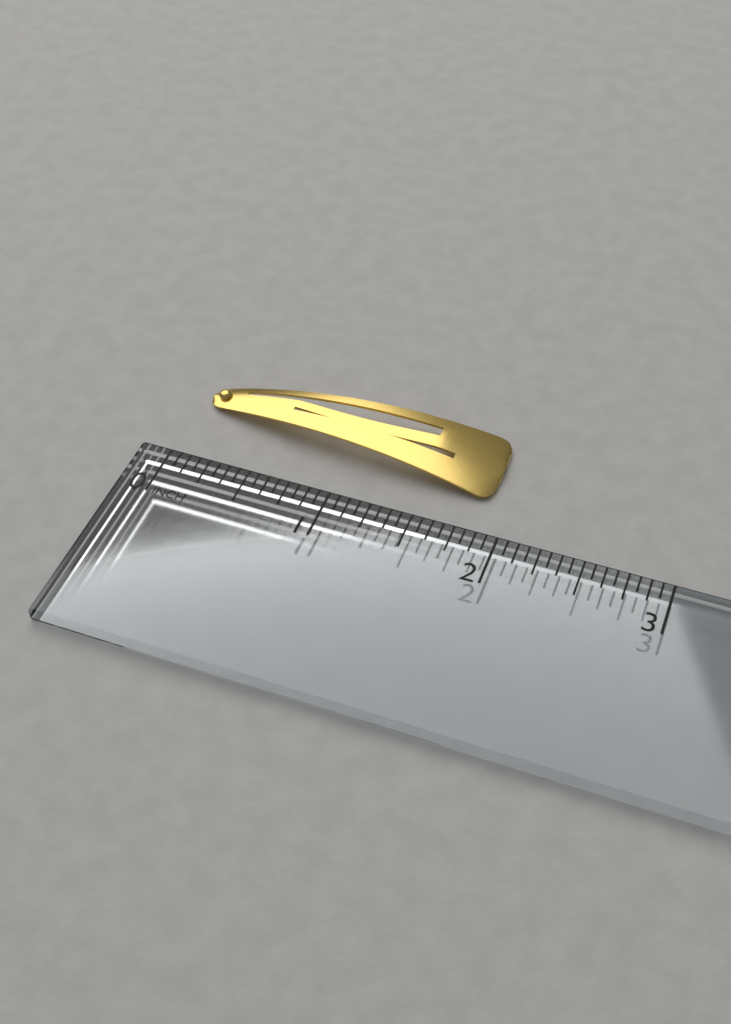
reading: 1.8750 in
